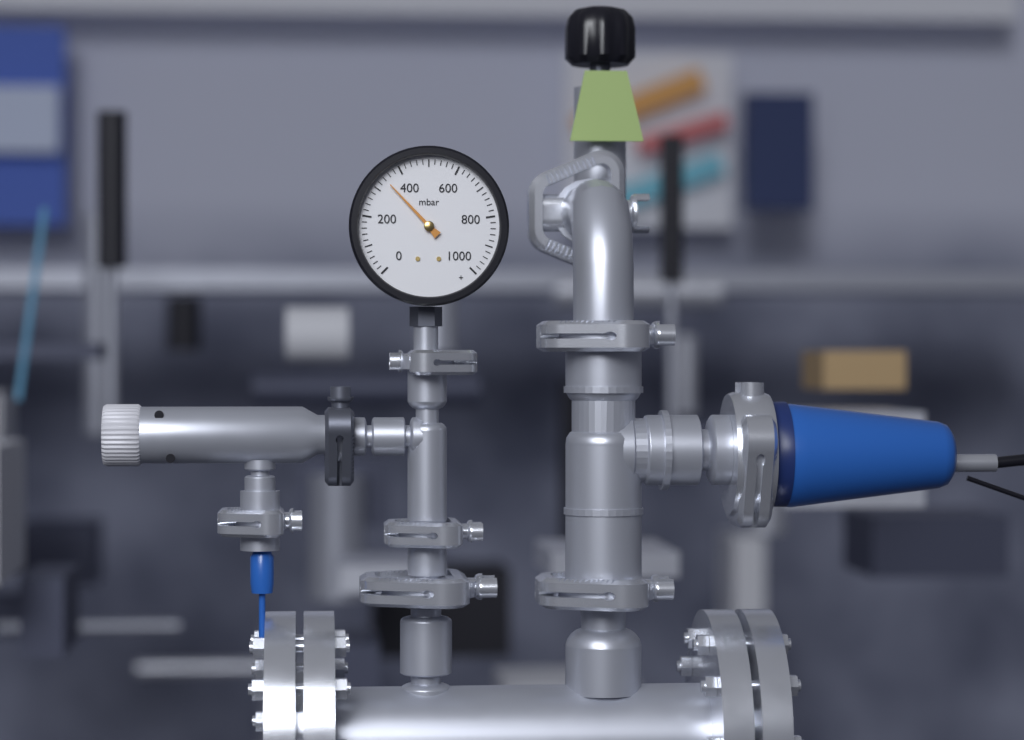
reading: 340 mbar
